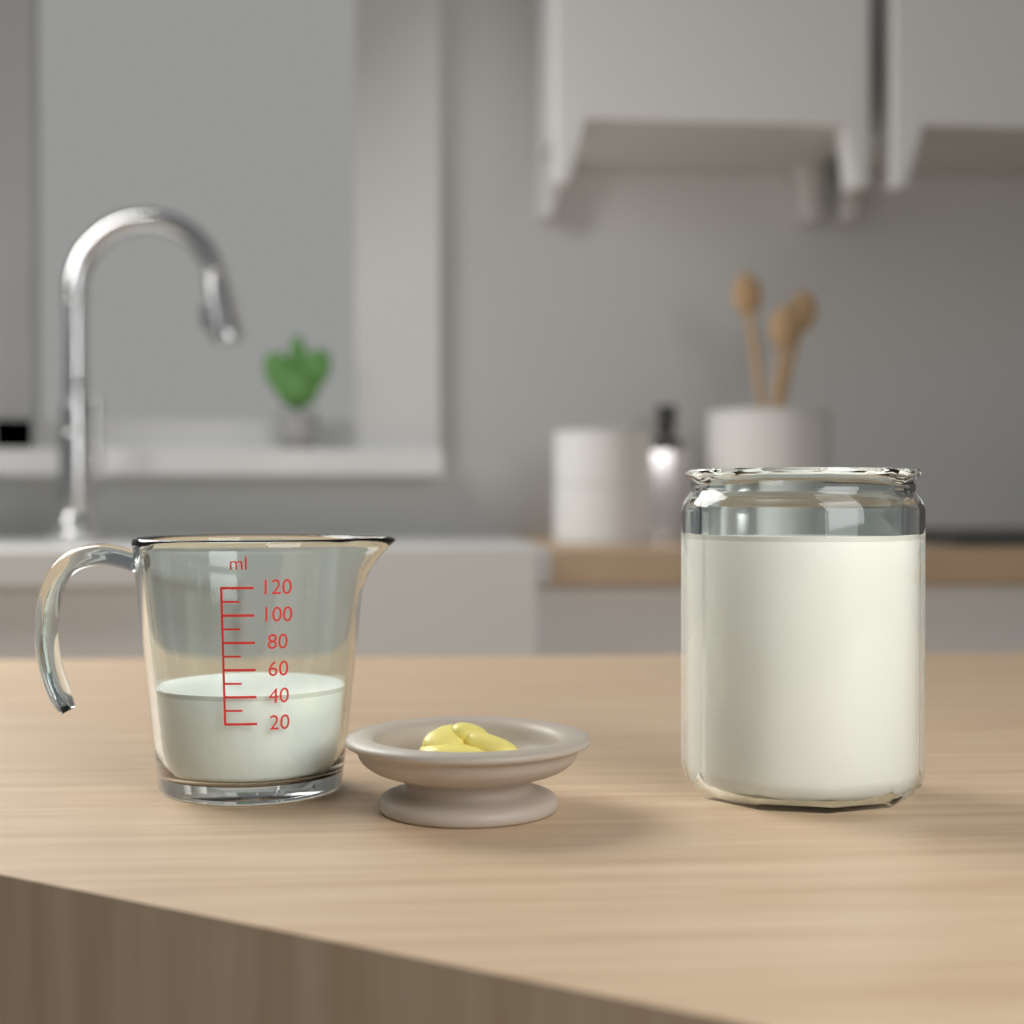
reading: 40 ml
